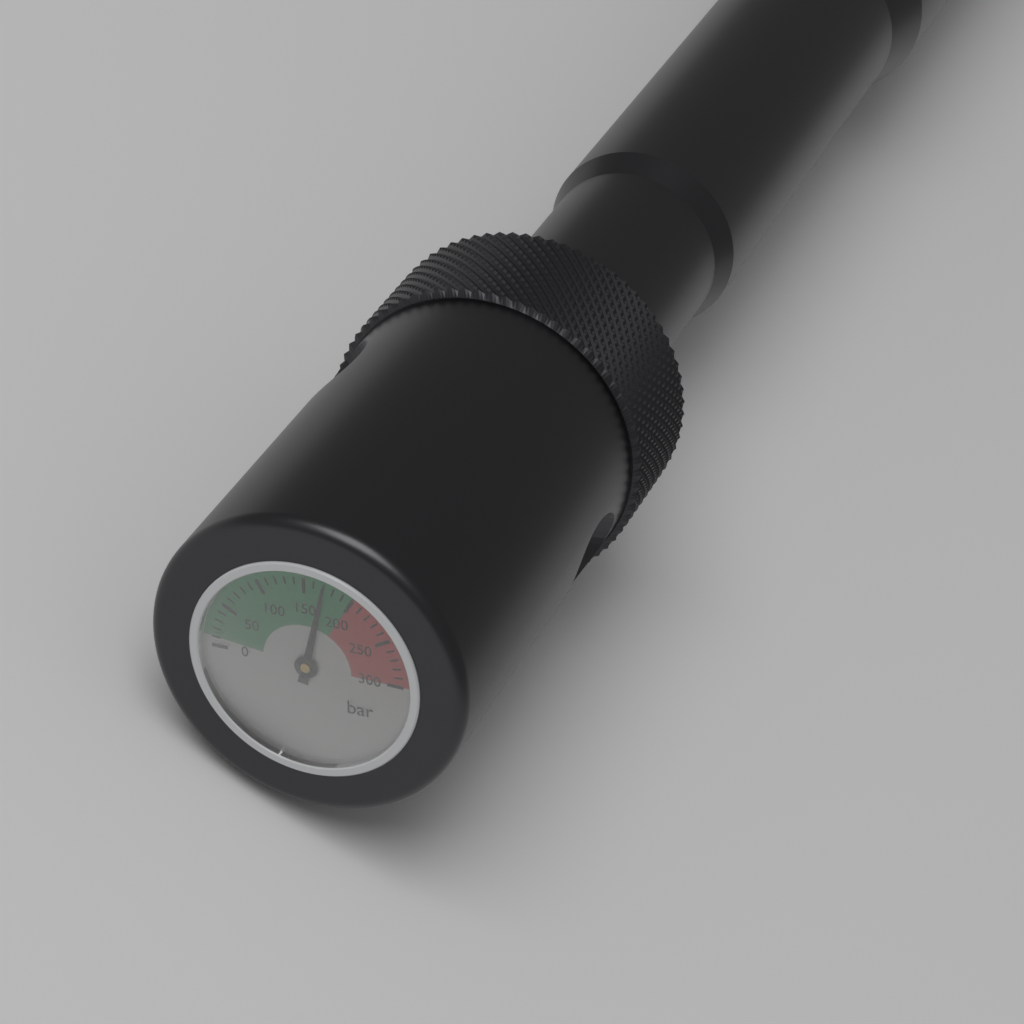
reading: 170 bar
